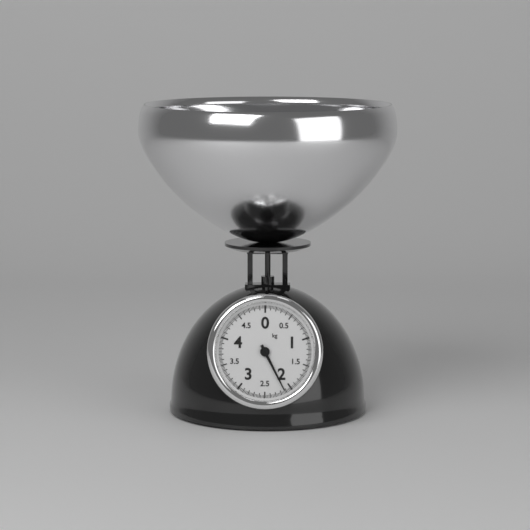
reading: 2.125 kg
